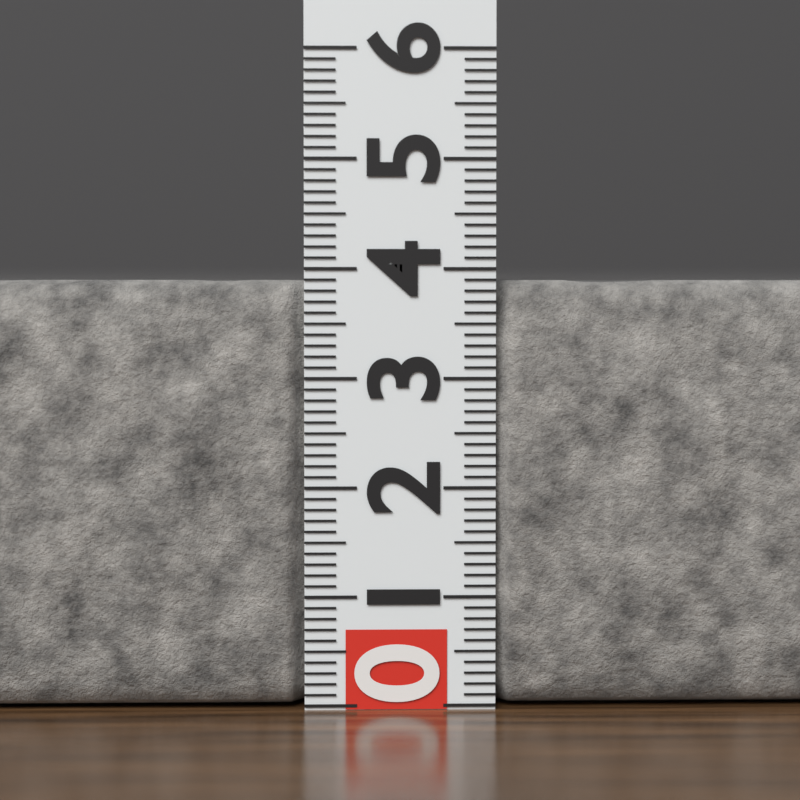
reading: 3.9 (no unit)
